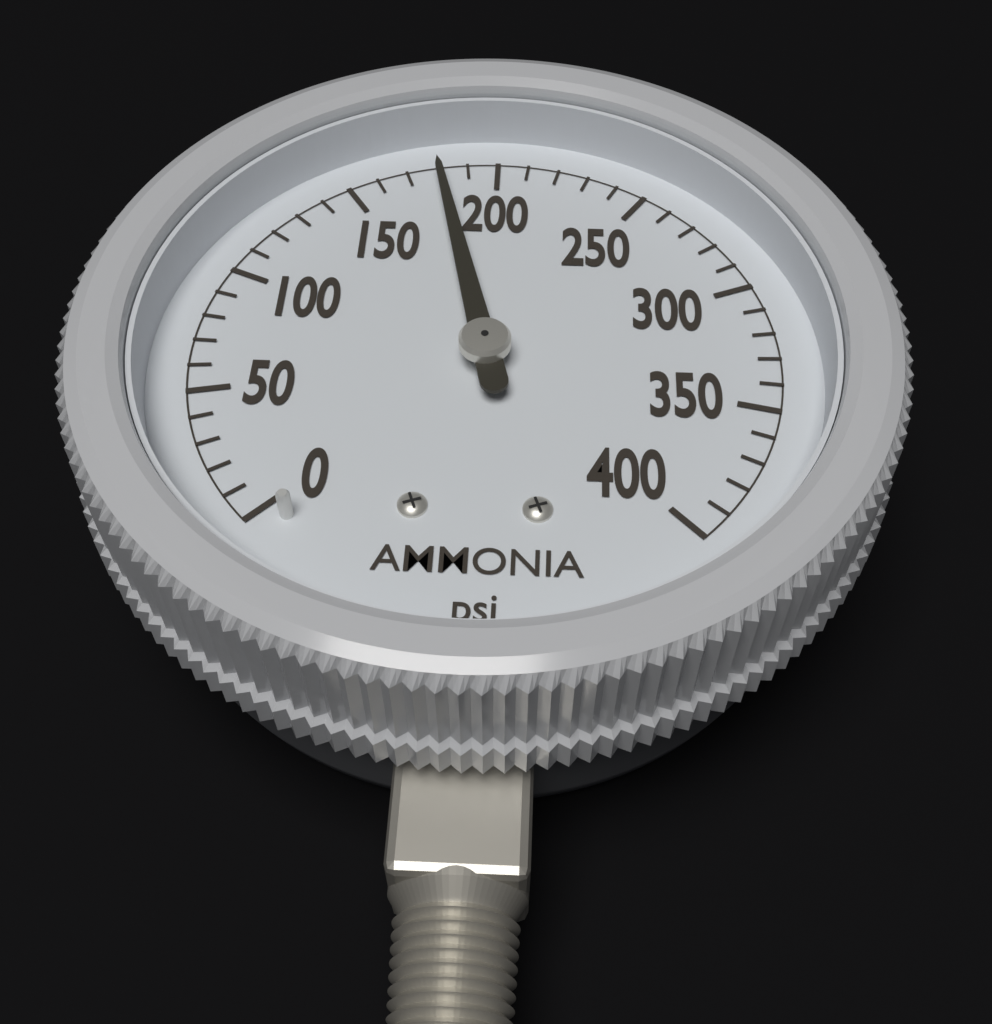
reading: 180 psi
